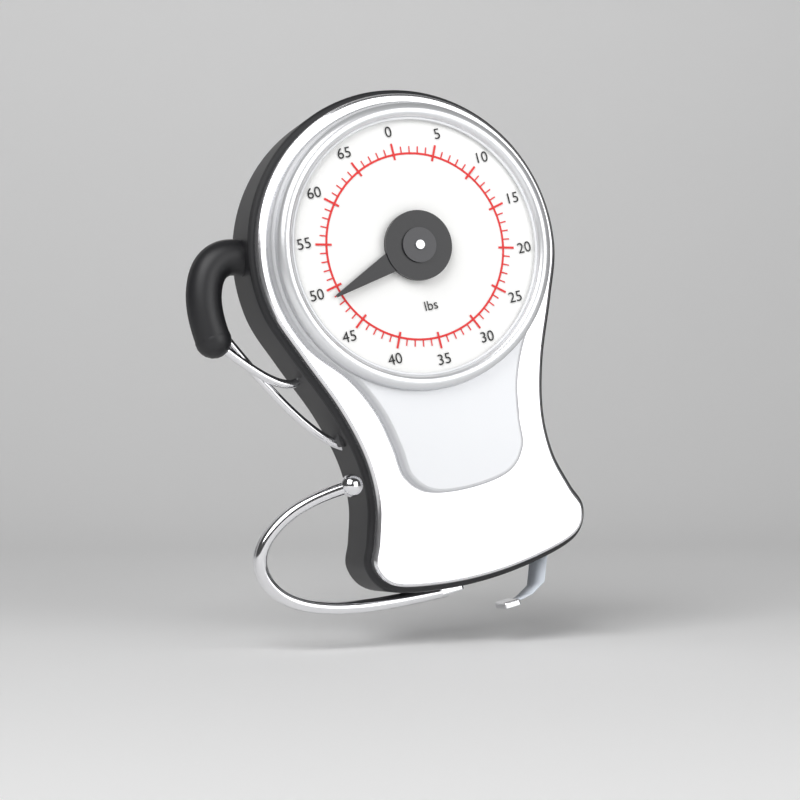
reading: 49 lbs
